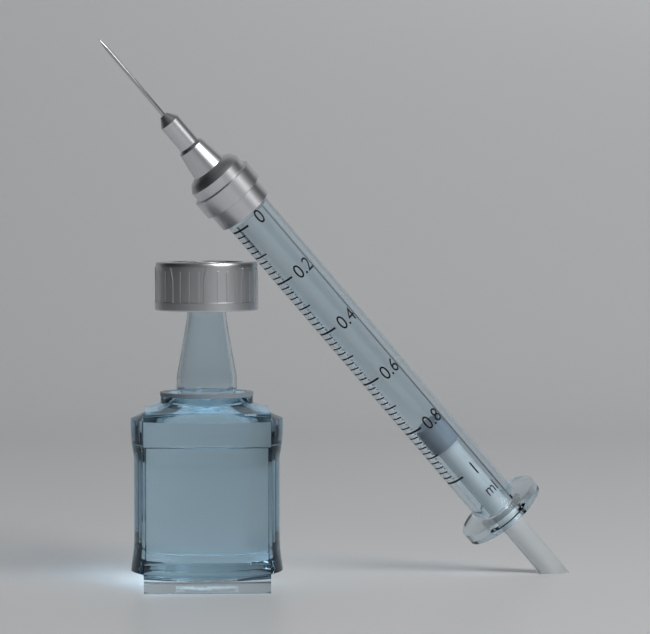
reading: 0.82 ml
